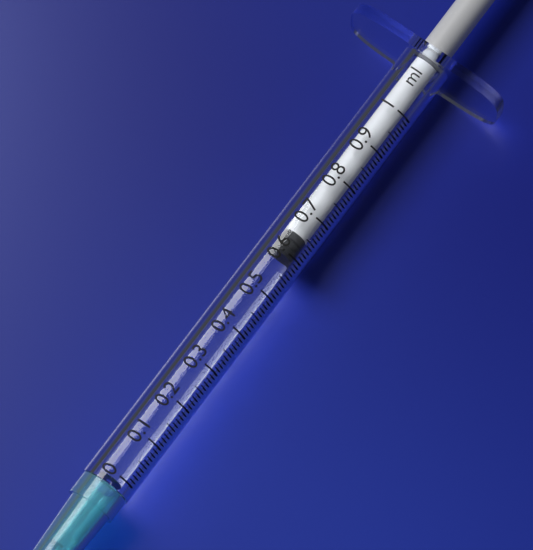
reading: 0.60 ml
